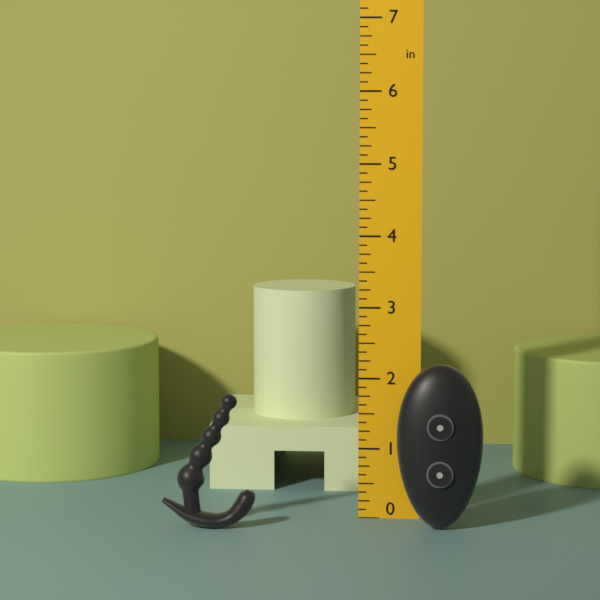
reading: 1.875 in
